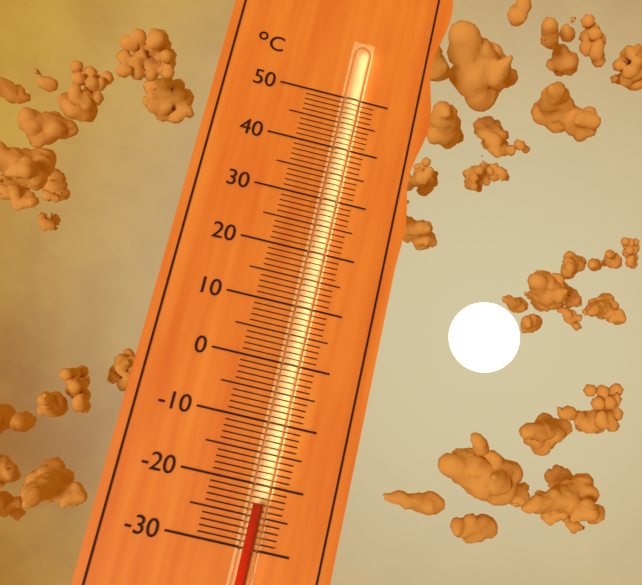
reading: -23 °C
